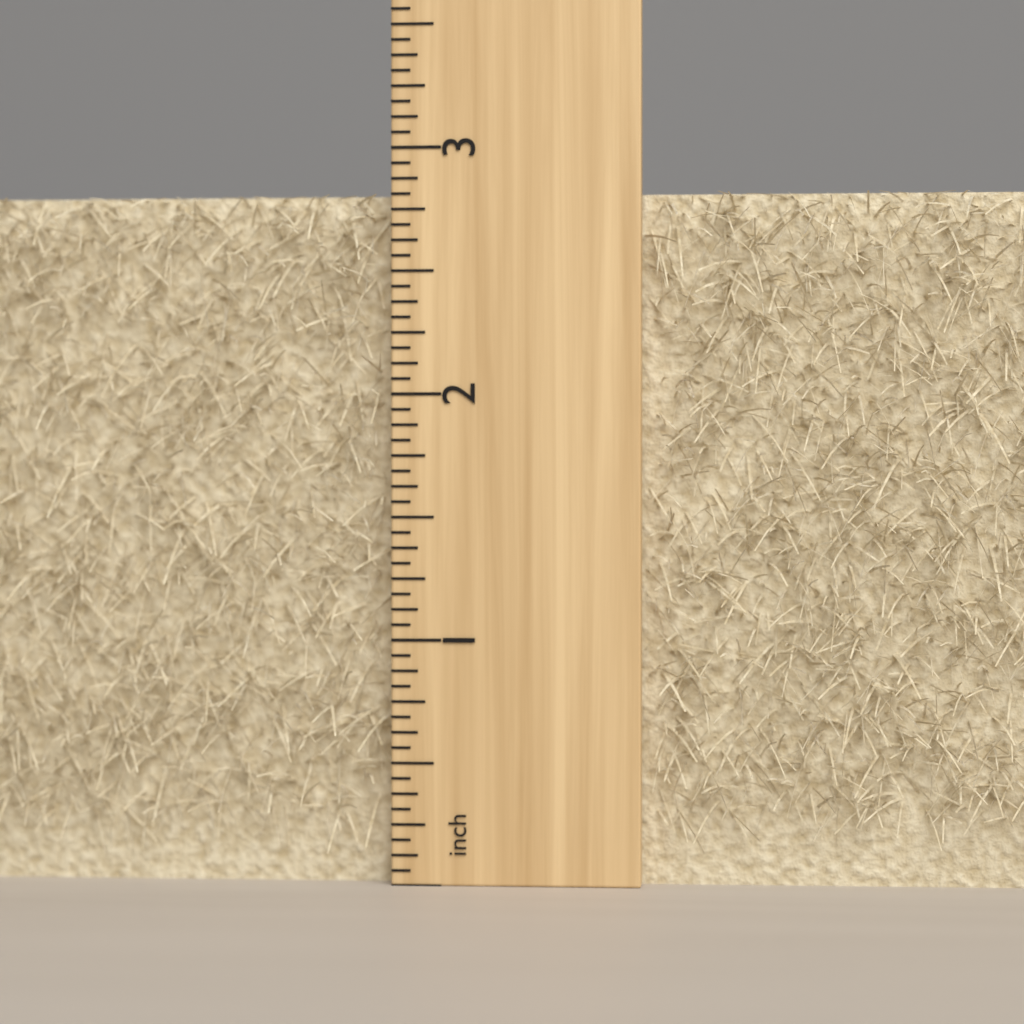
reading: 2.8125 inch
